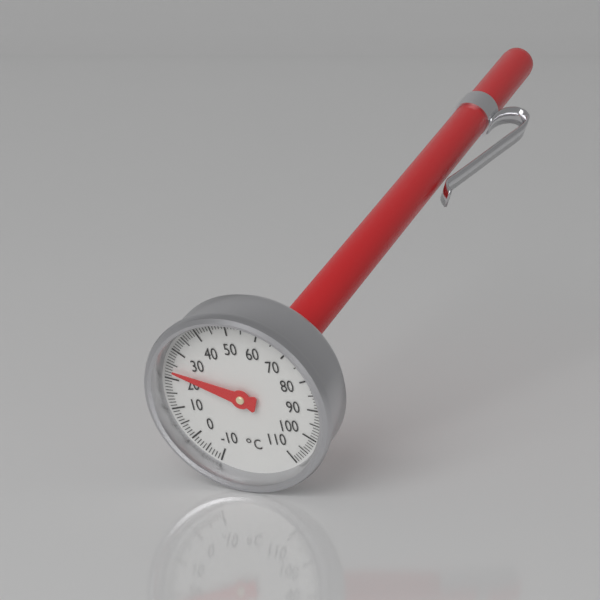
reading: 23 °C
